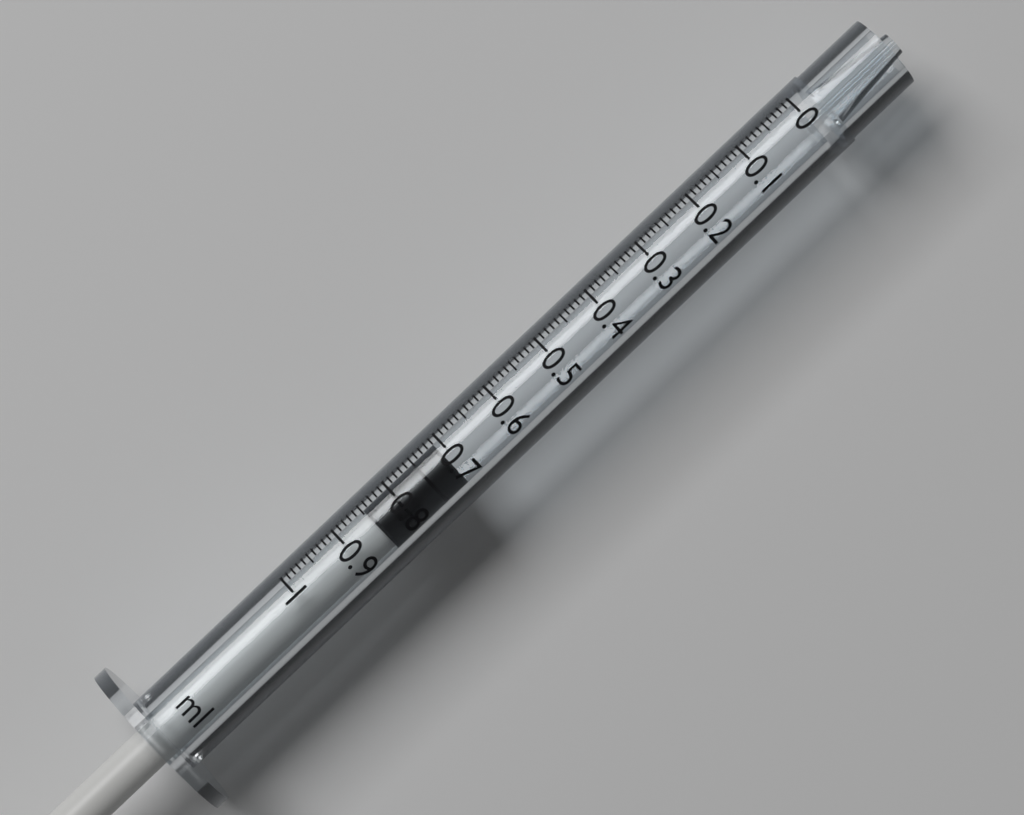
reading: 0.71 ml
